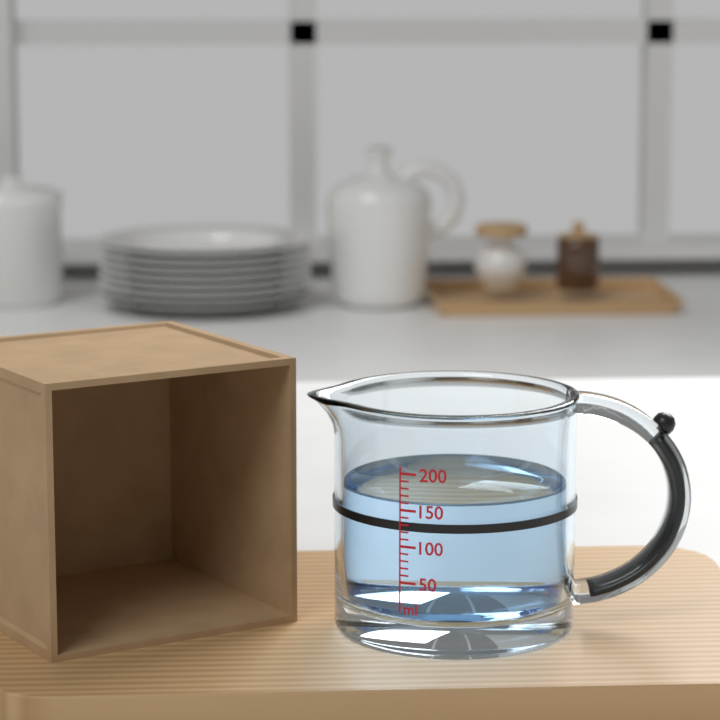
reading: 160 ml
